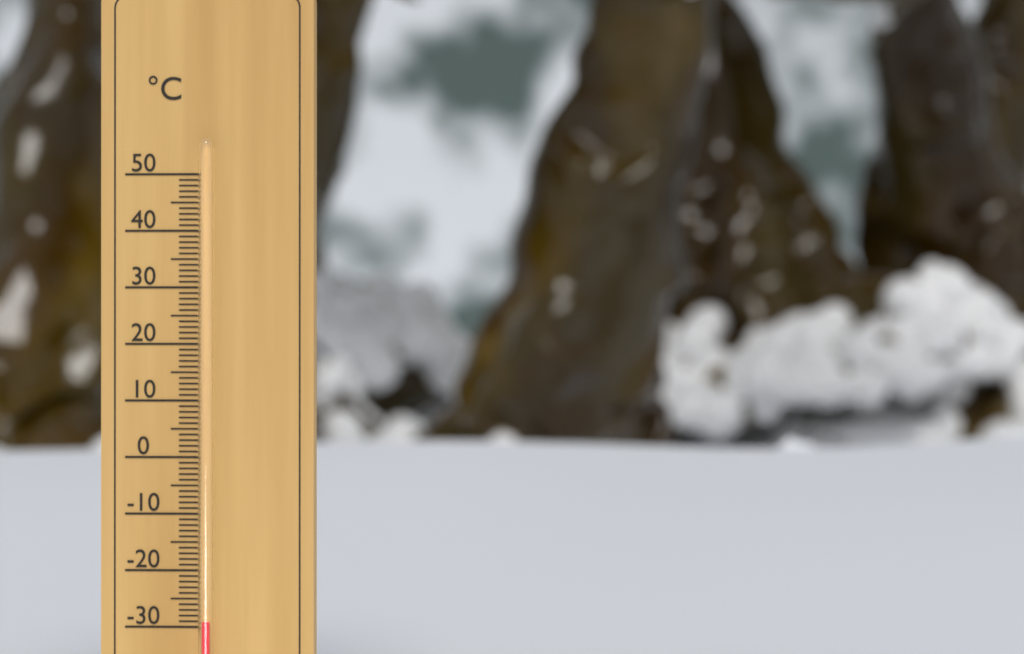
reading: -29 °C
